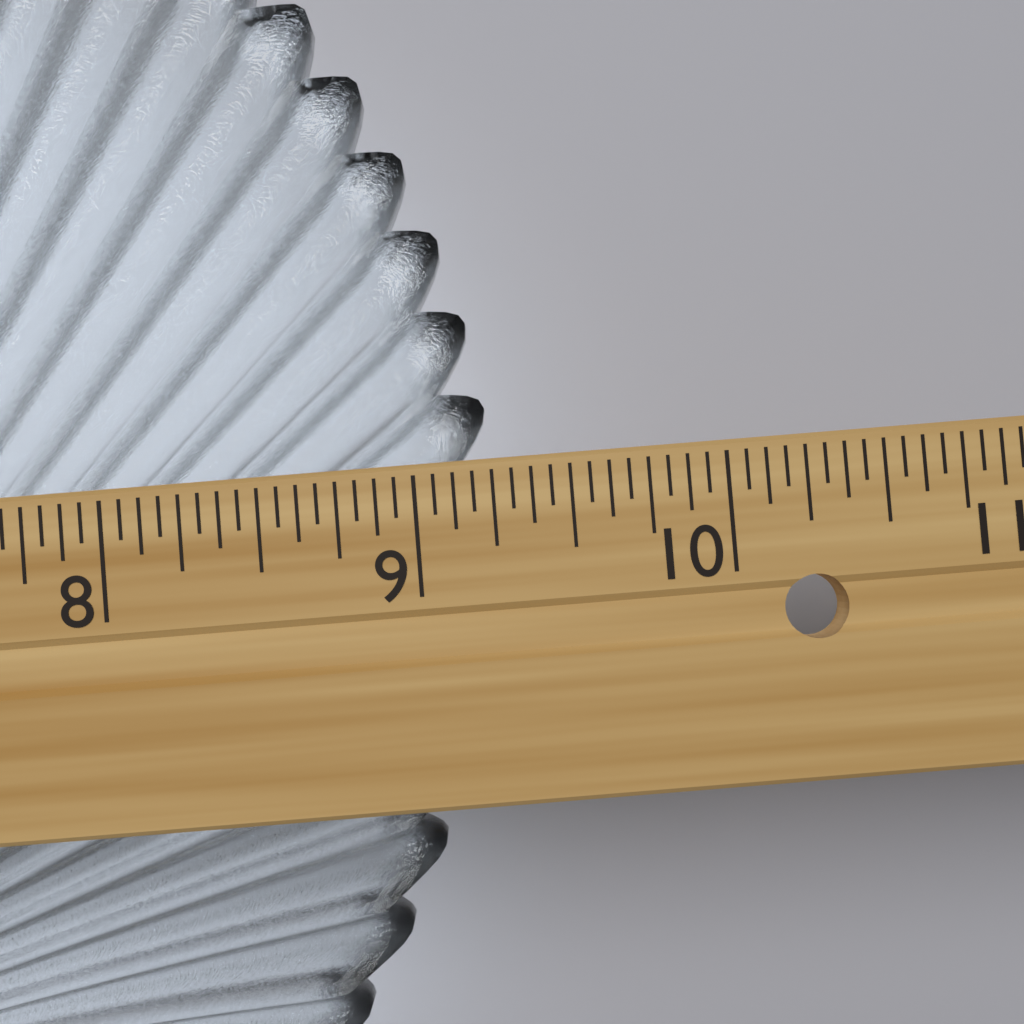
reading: 9.2500 in
